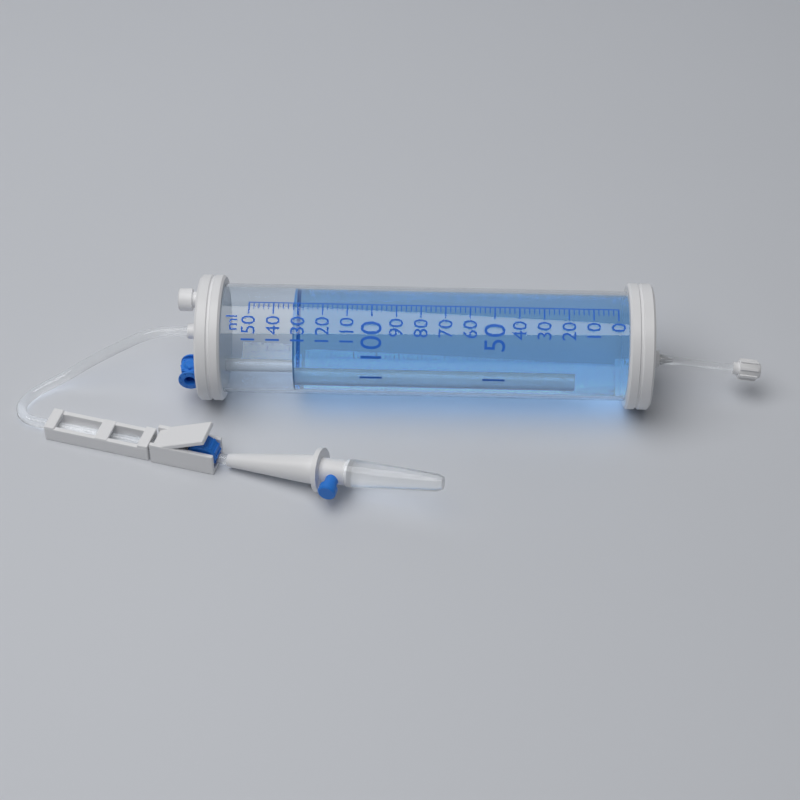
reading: 132 ml
